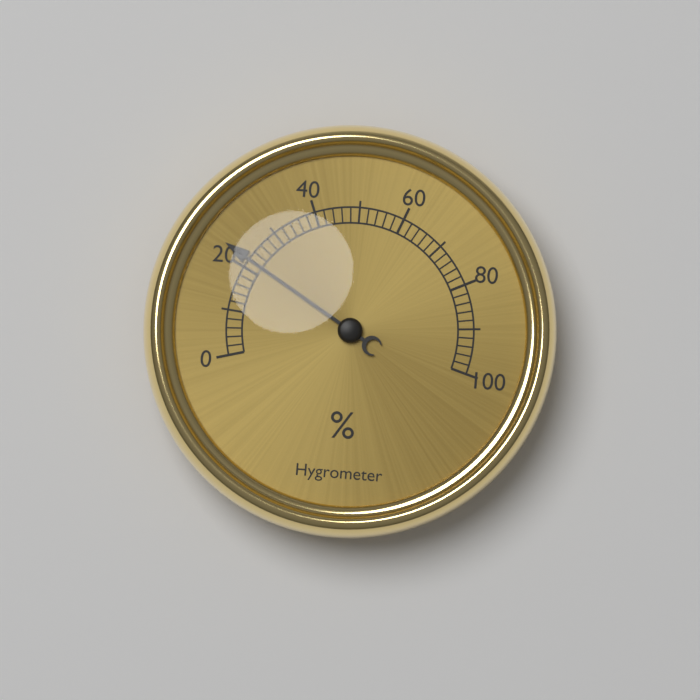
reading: 22 %
